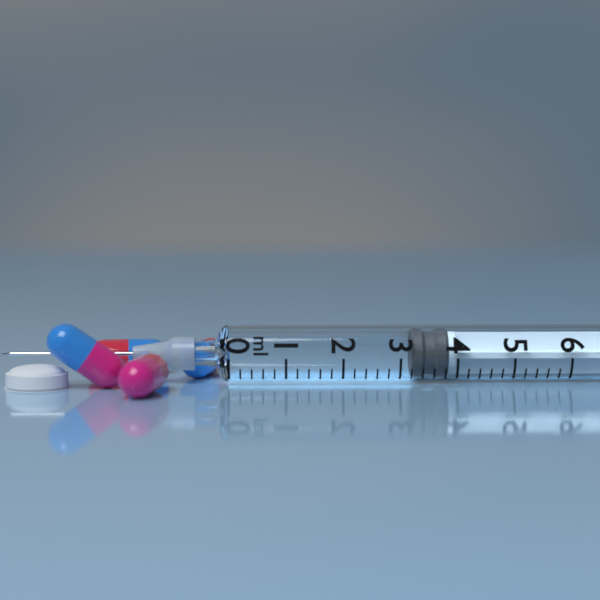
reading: 3.2 ml
